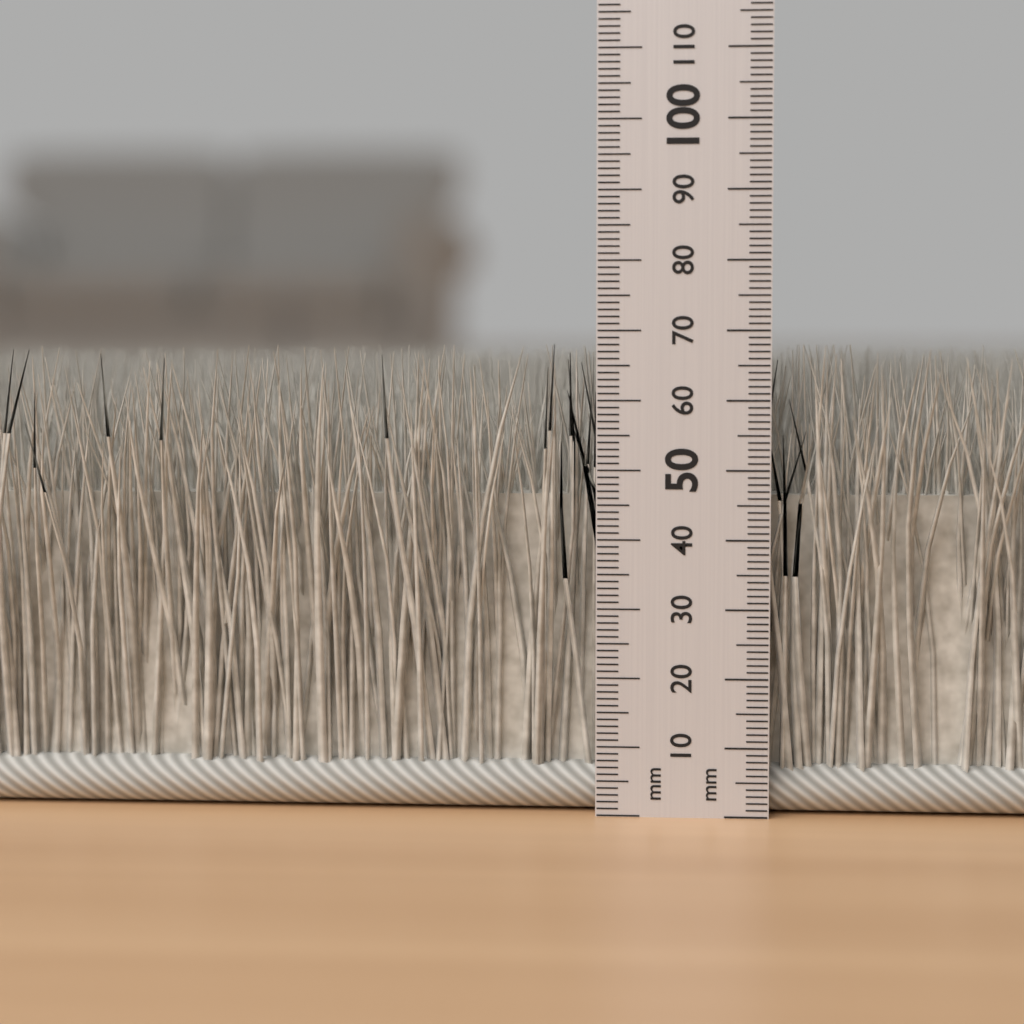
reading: 68 mm
